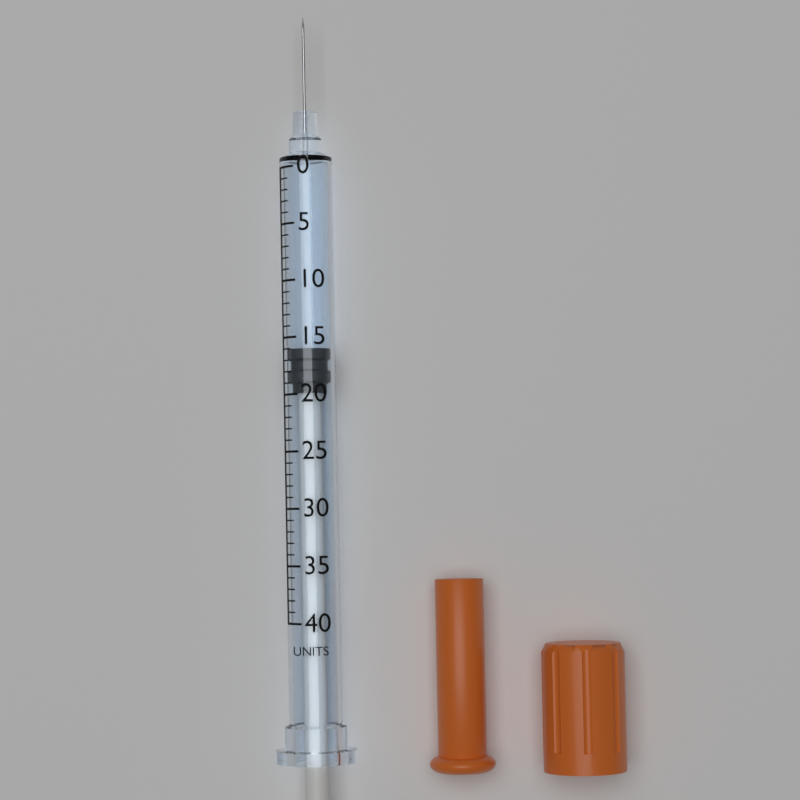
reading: 16 units
